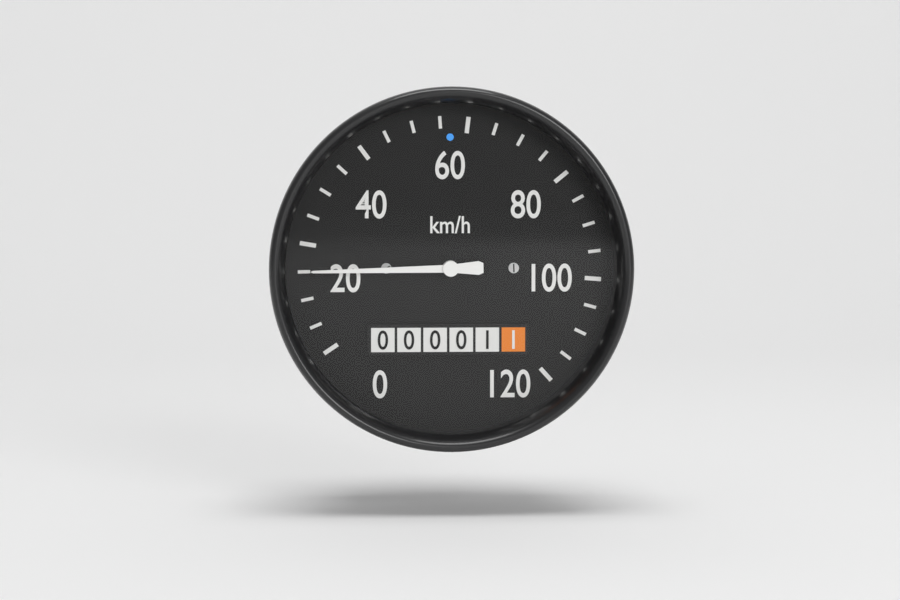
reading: 15 km/h
